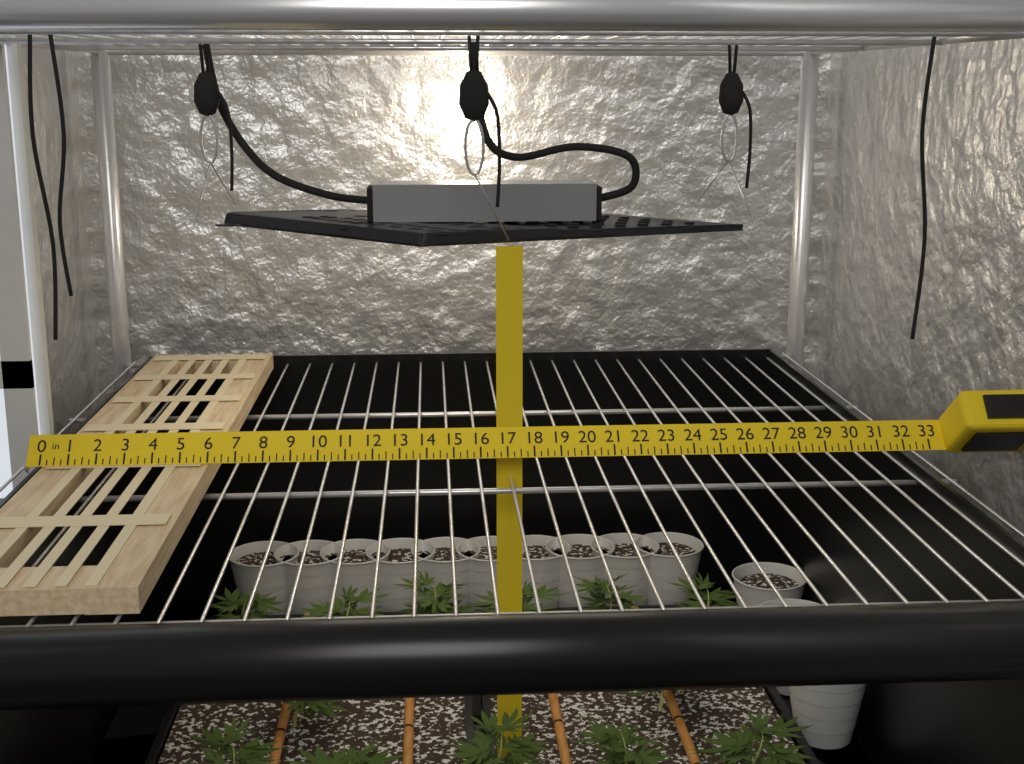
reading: 6.00 in
